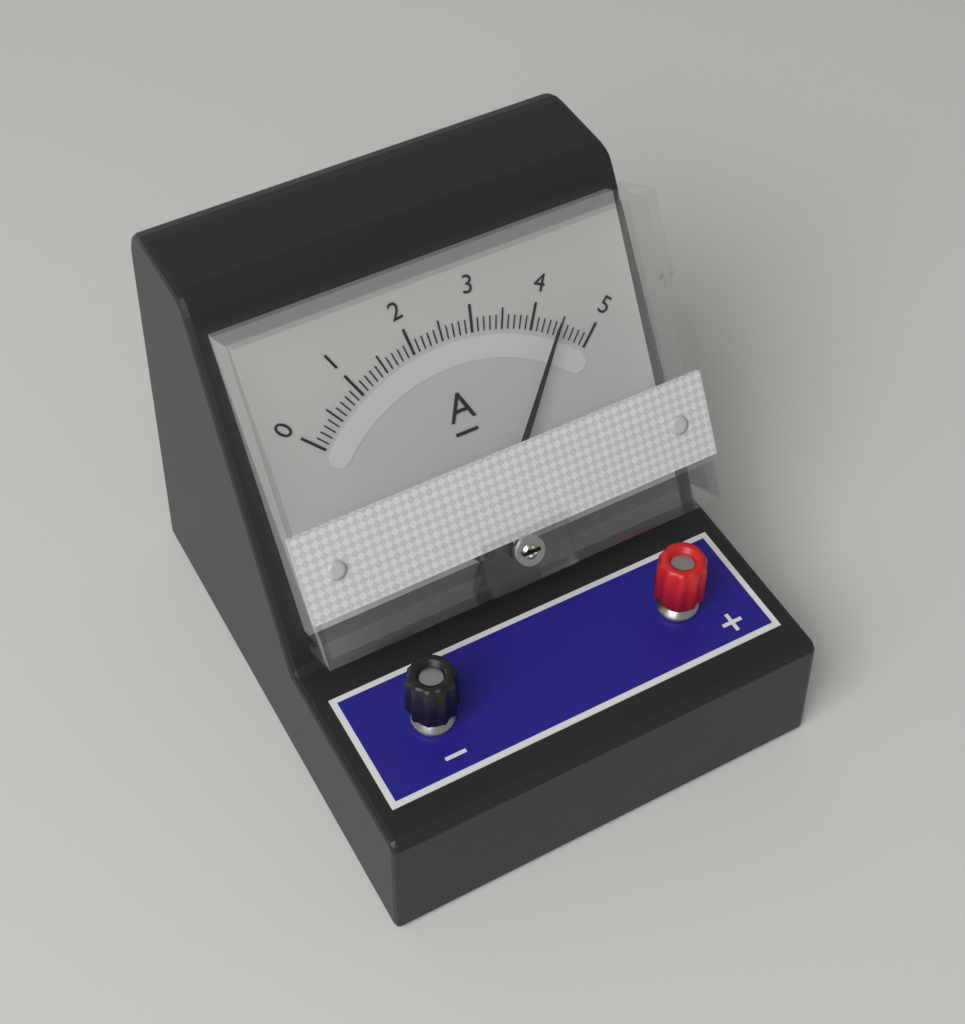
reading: 4.4 A
